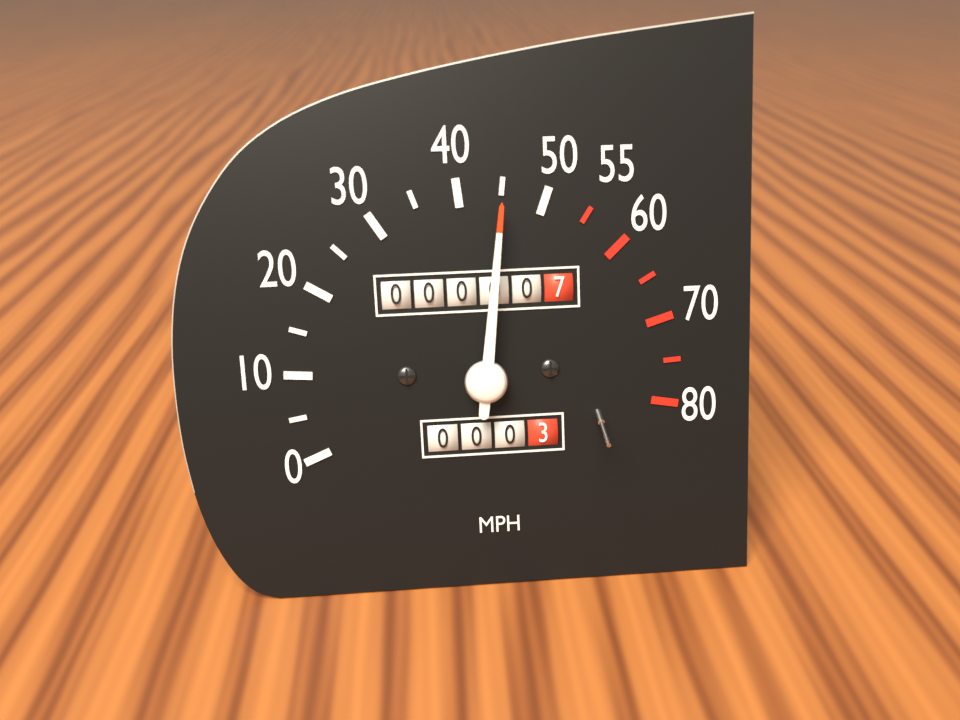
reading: 45 mph
